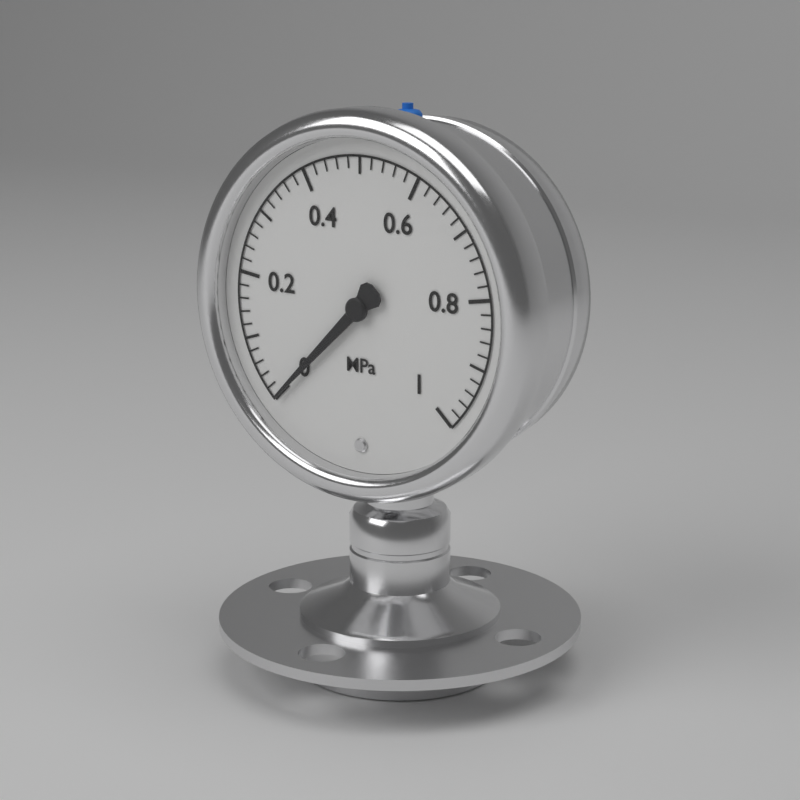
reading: 0.00 MPa
